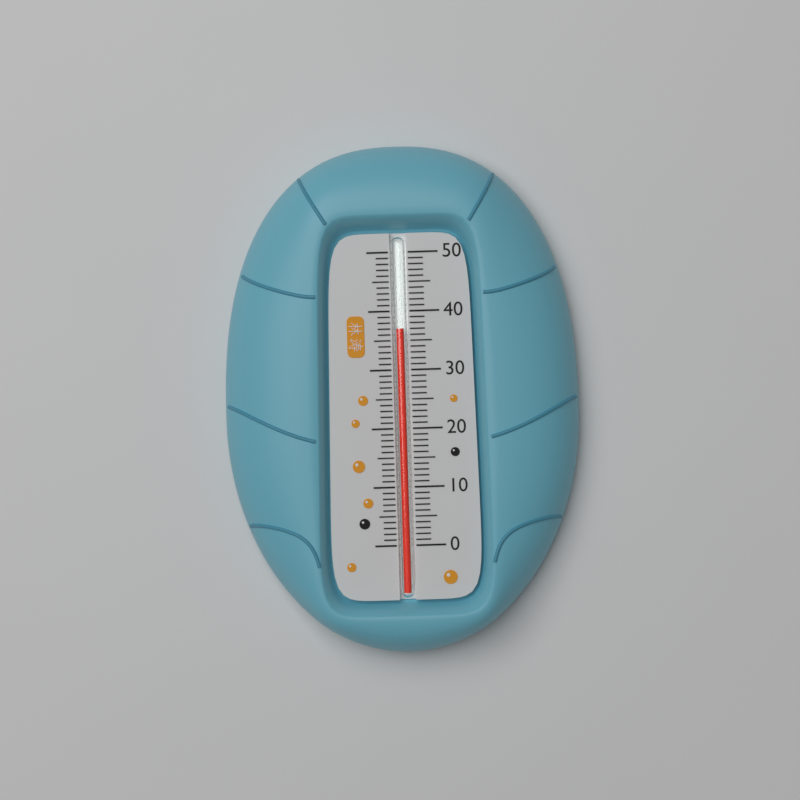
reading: 37 (no unit)
